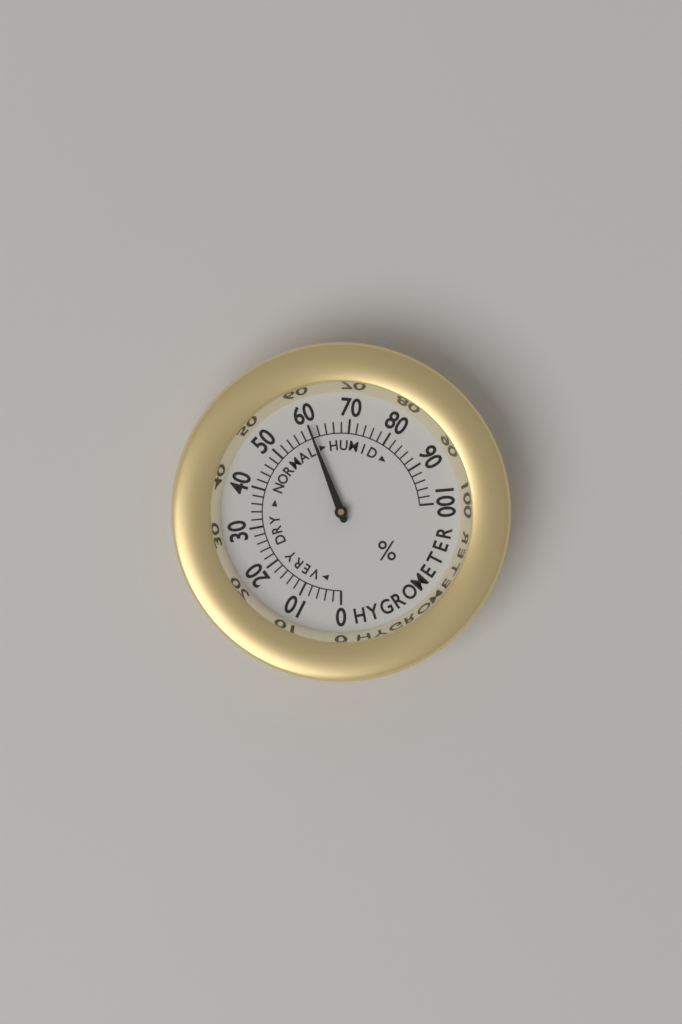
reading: 60 %
